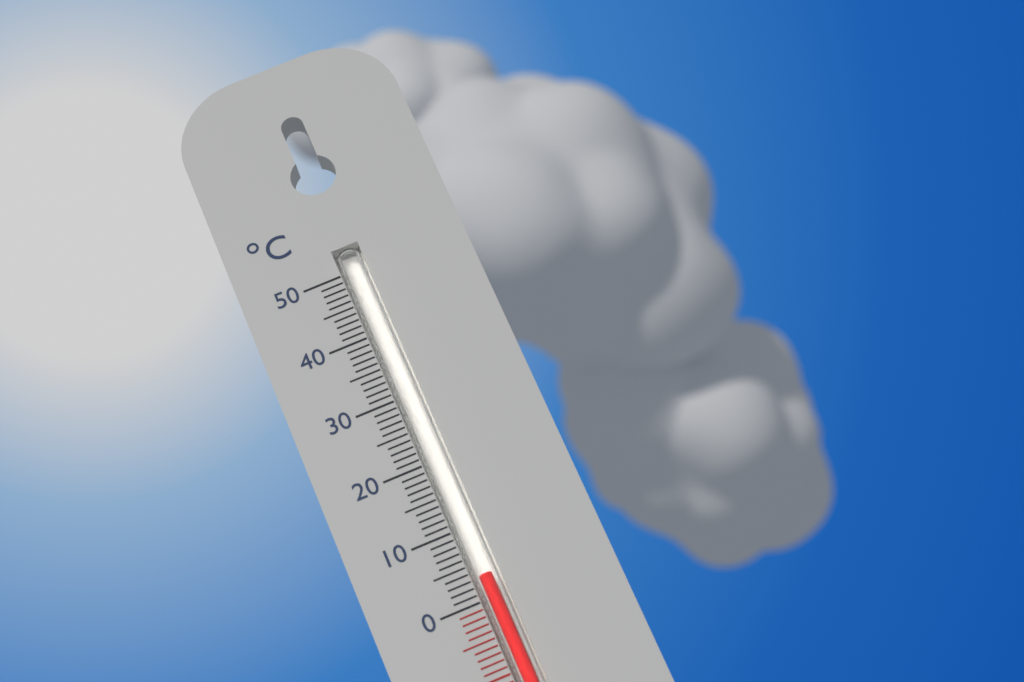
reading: 3 °C
